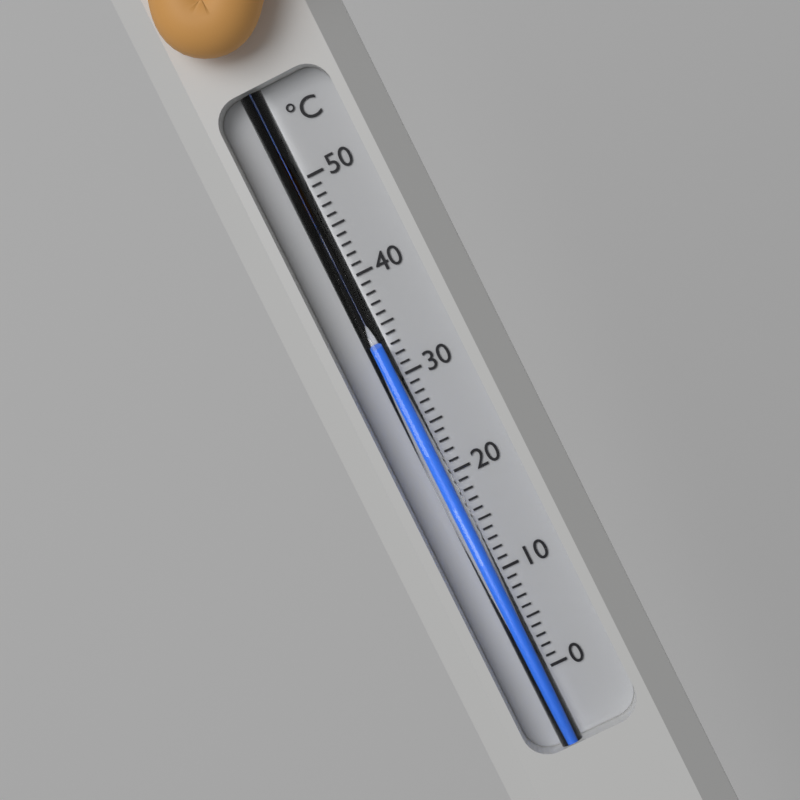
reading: 33 °C
